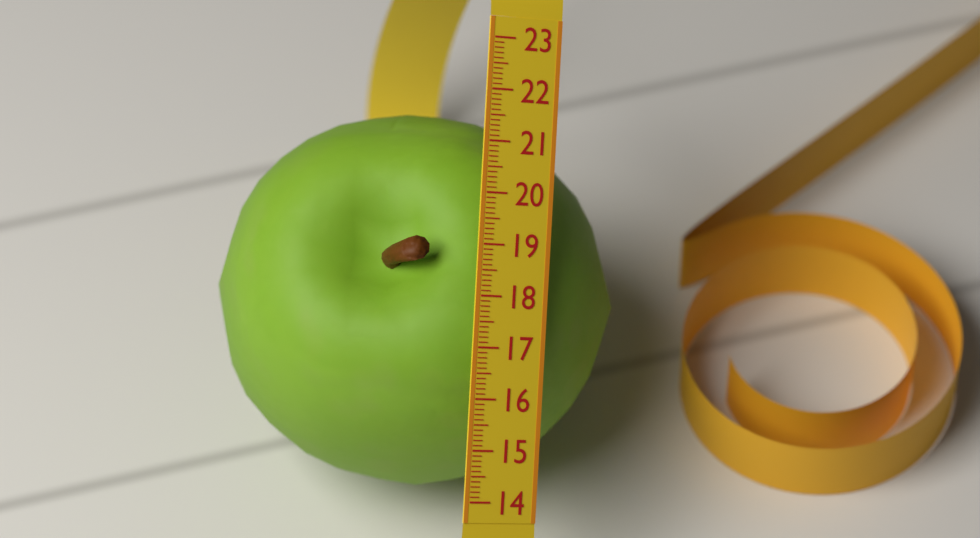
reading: 21.5 (no unit)
